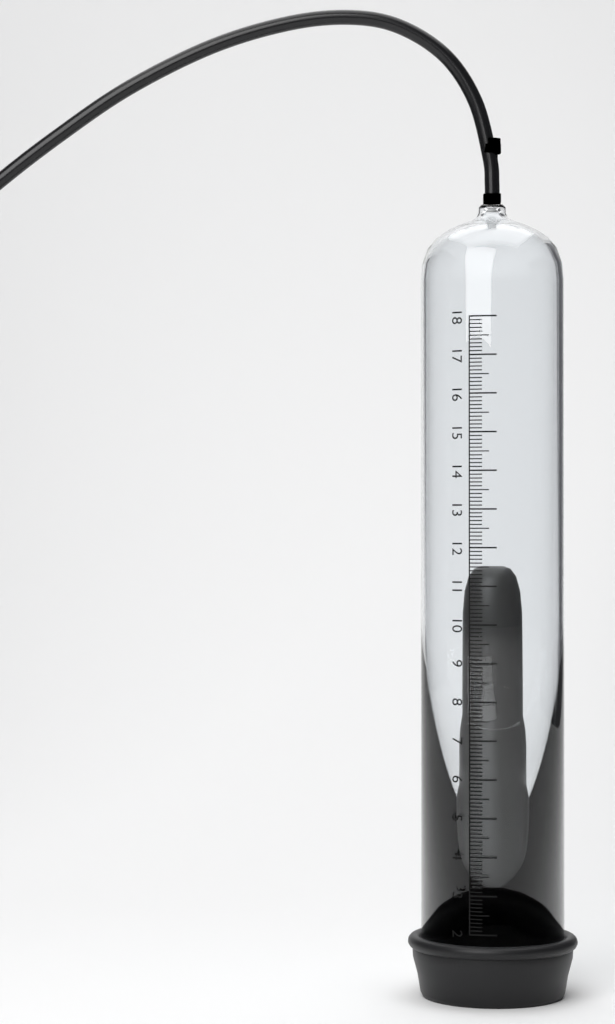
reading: 11.5 (no unit)
